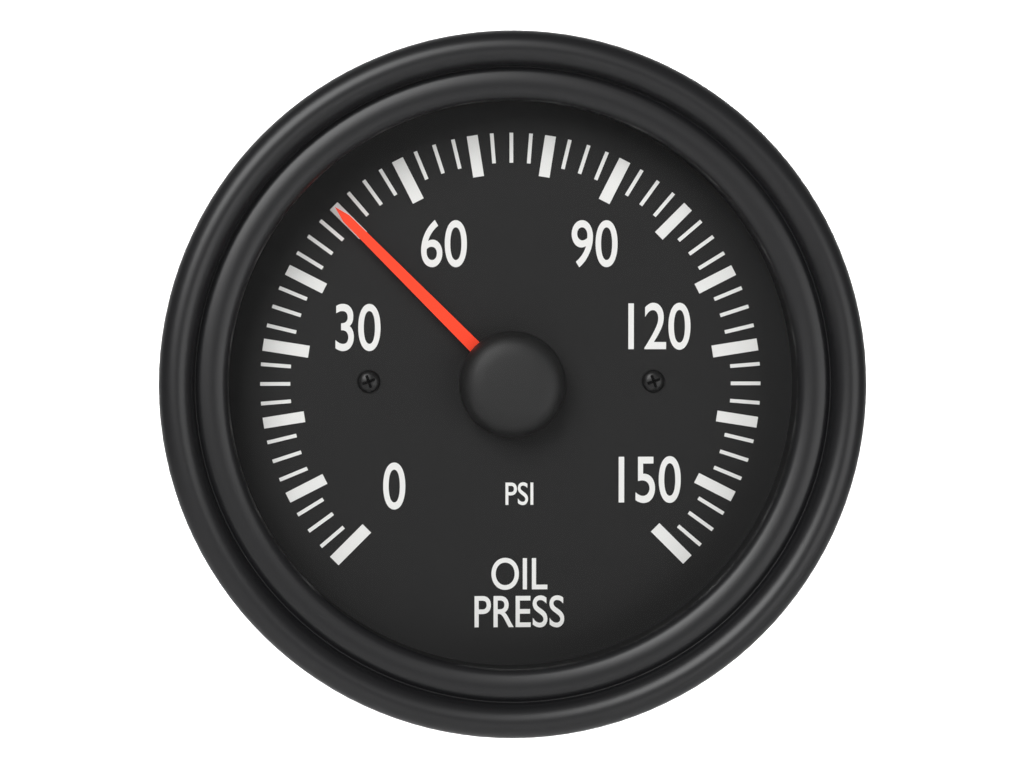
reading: 50.0 psi
